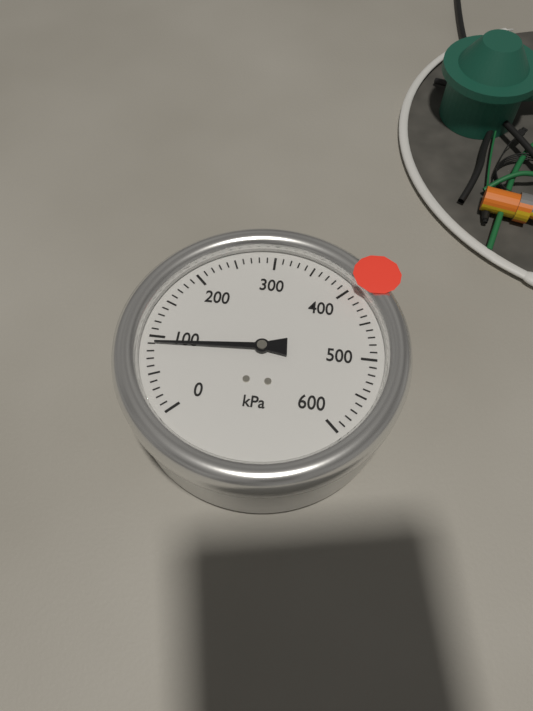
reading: 90 kPa
